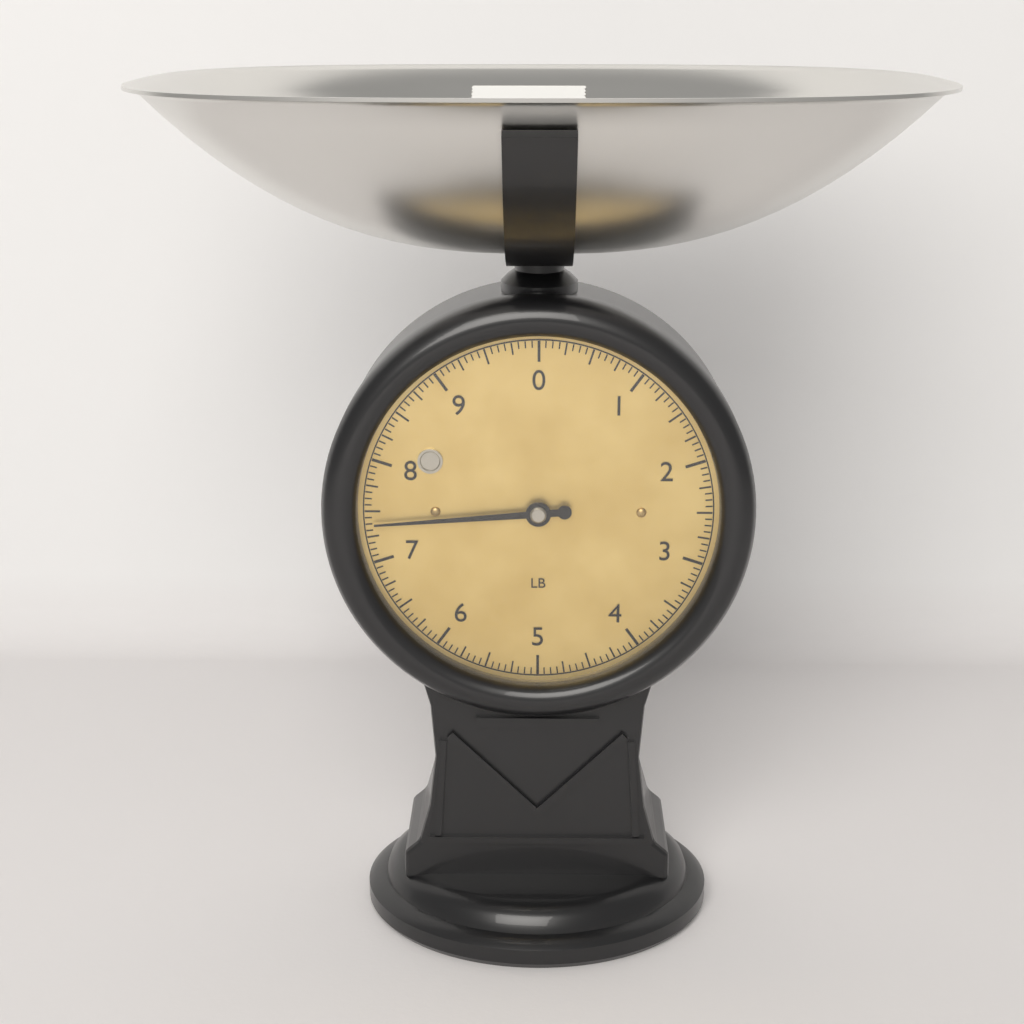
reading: 7.3750 lb
